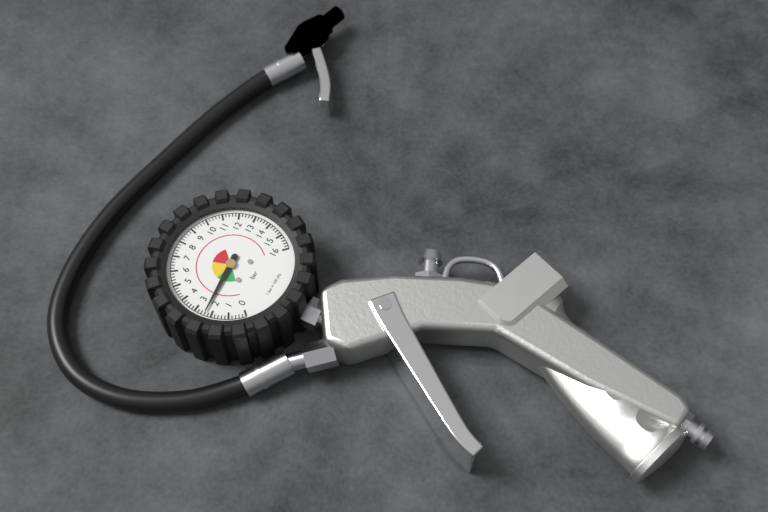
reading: 2.4 bar
